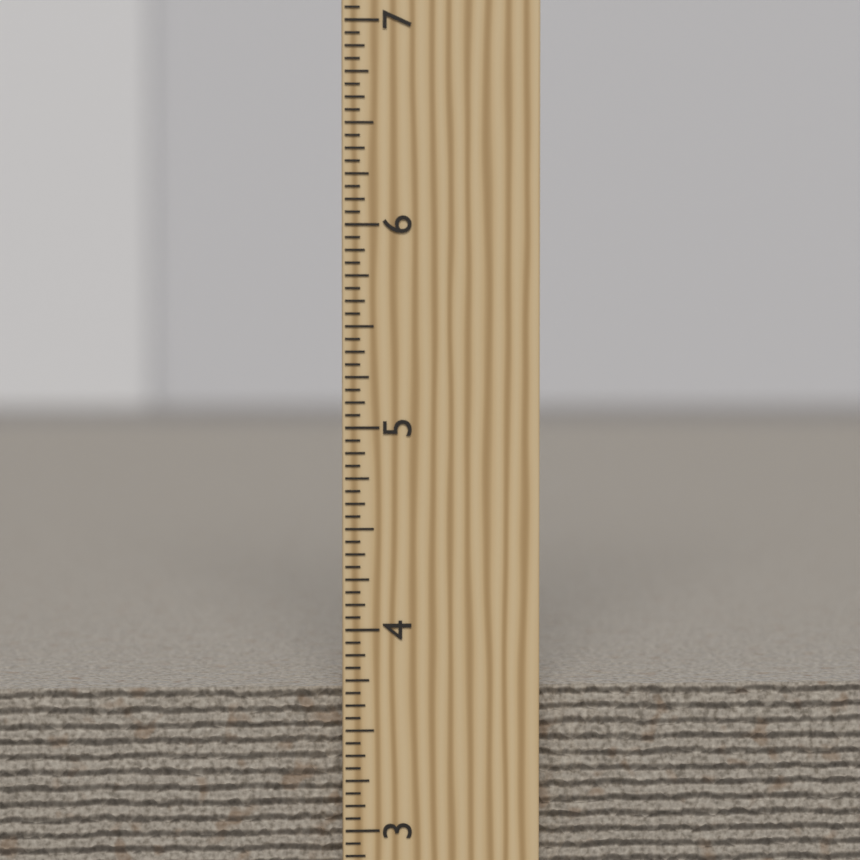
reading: 3.6875 inch
